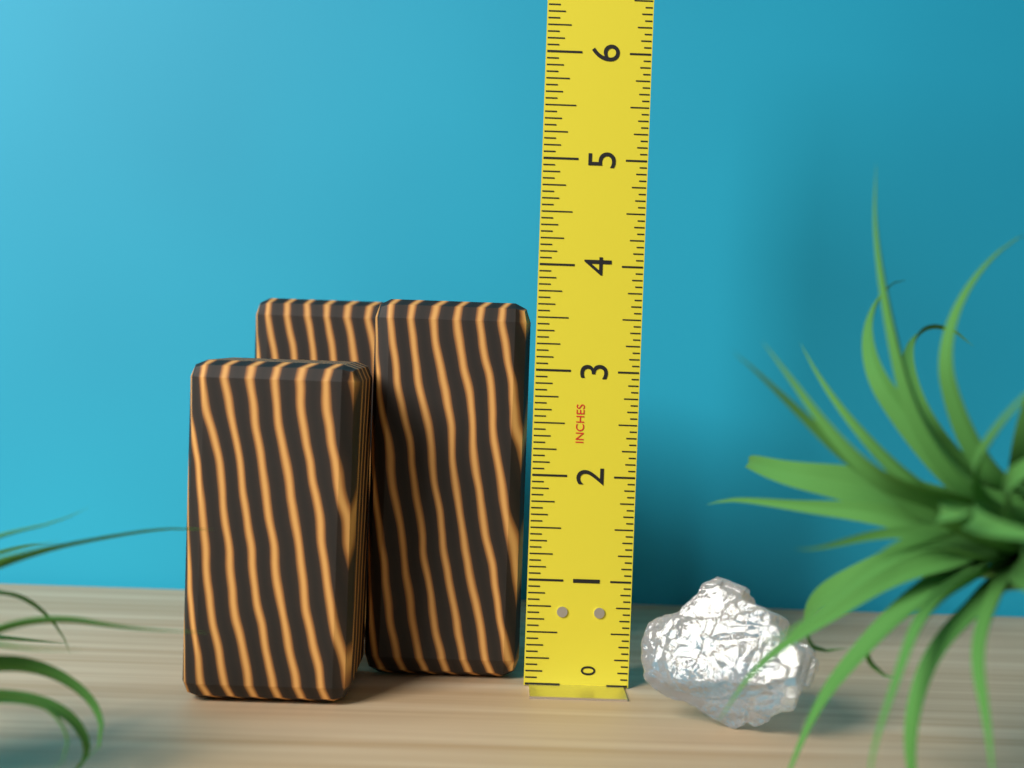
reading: 3.6250 in
